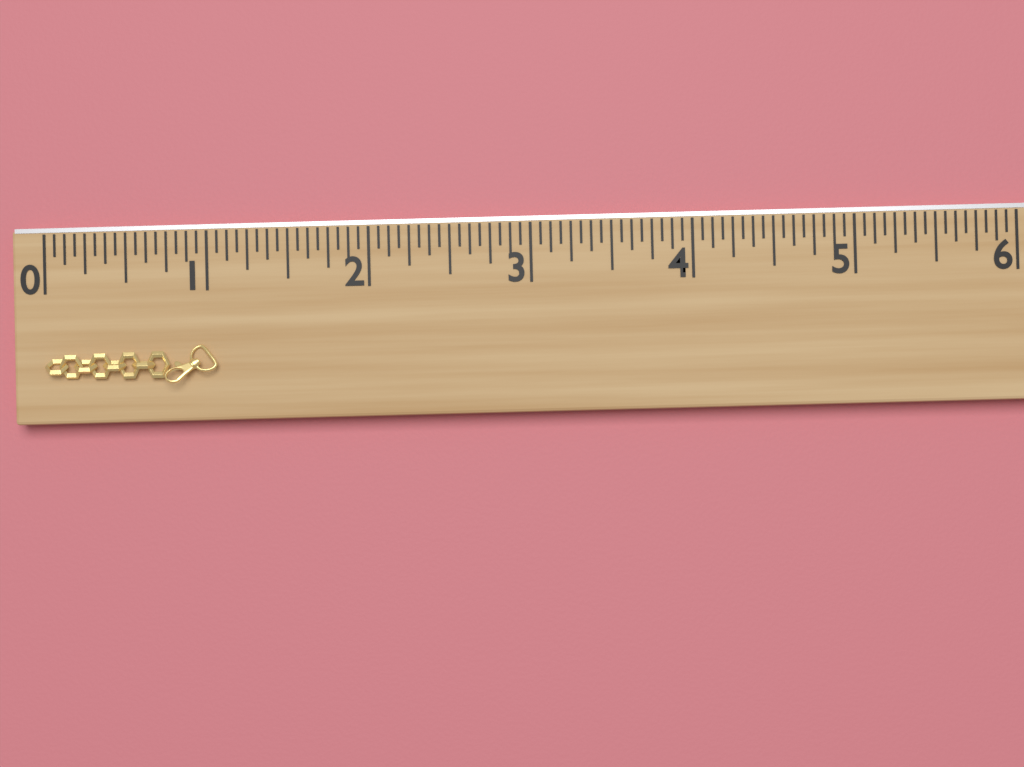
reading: 1.0625 (no unit)
